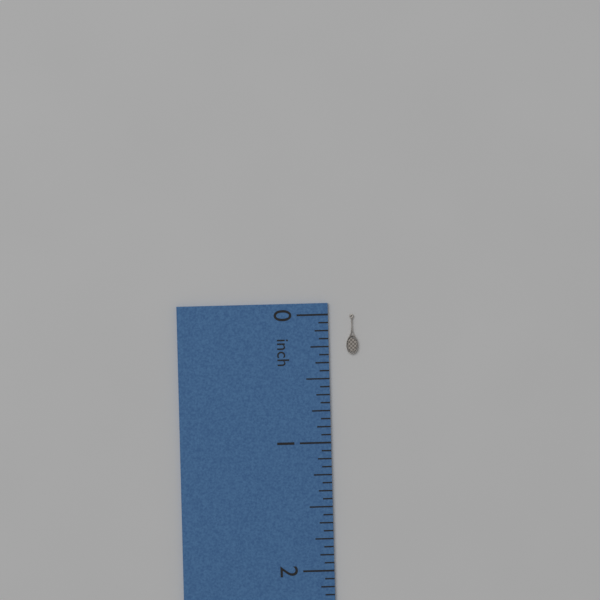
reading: 0.3125 inch
